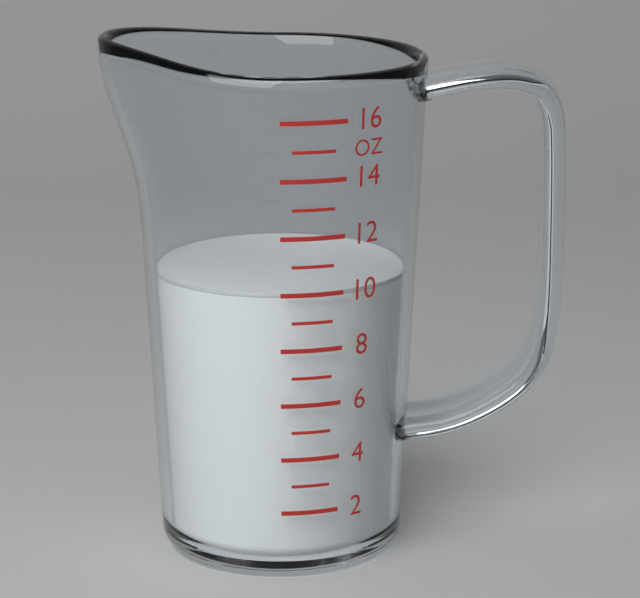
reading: 10 oz
